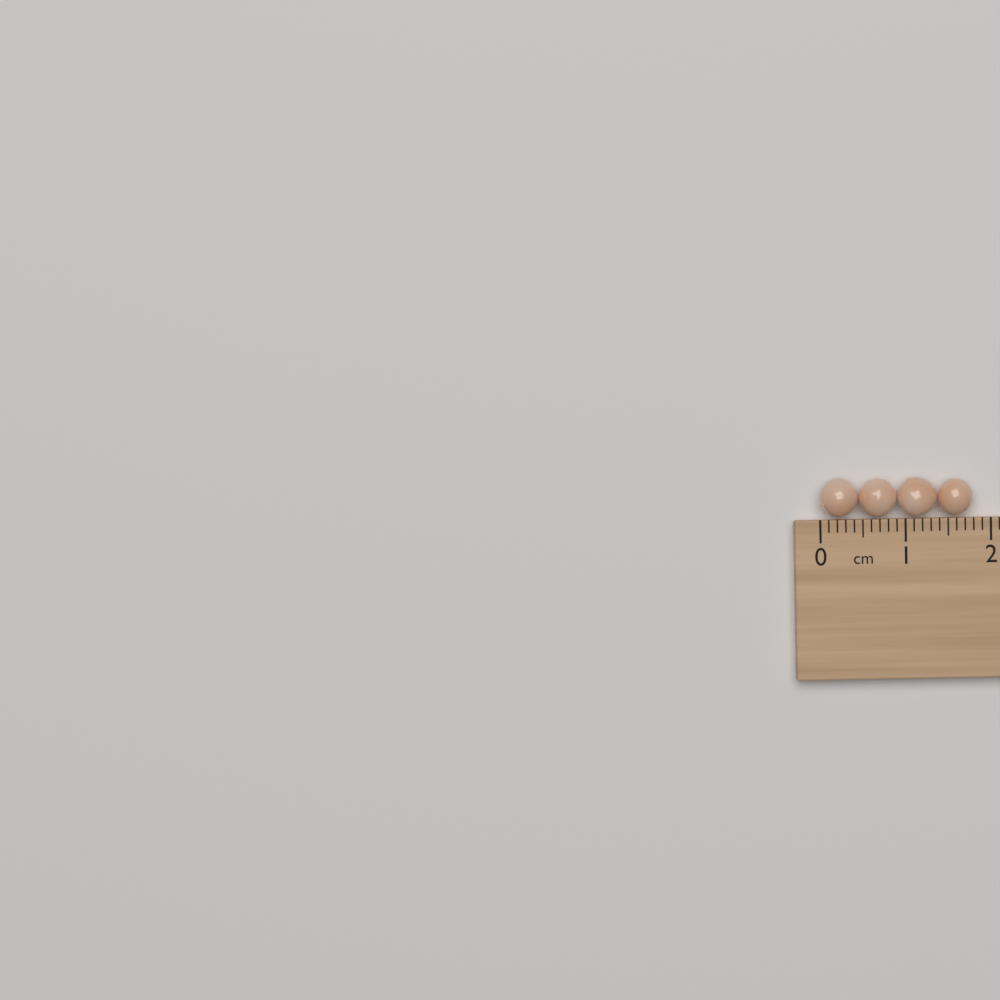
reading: 1.8 cm
